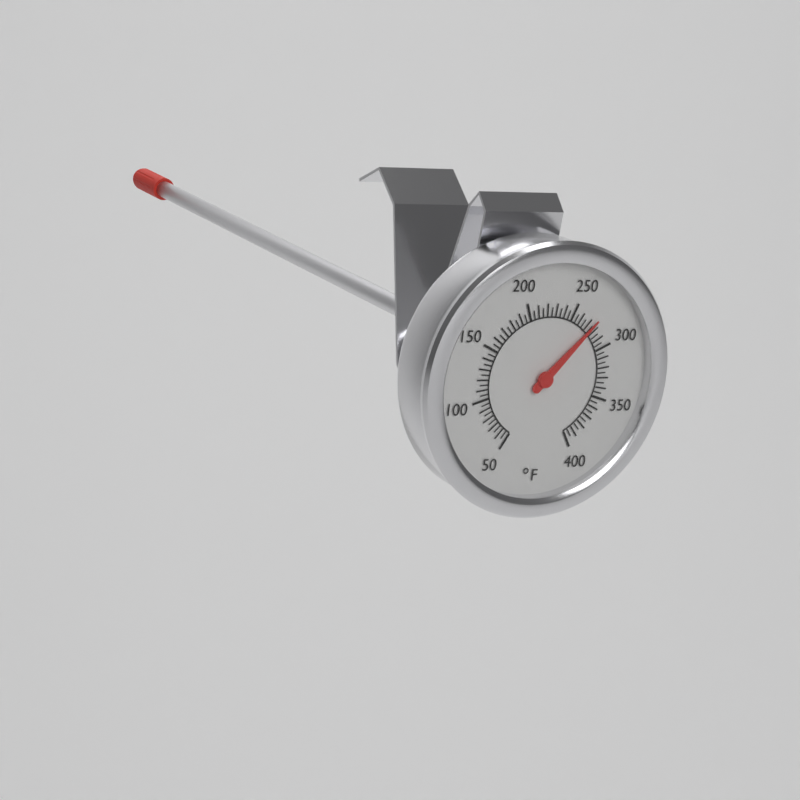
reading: 275 °F
